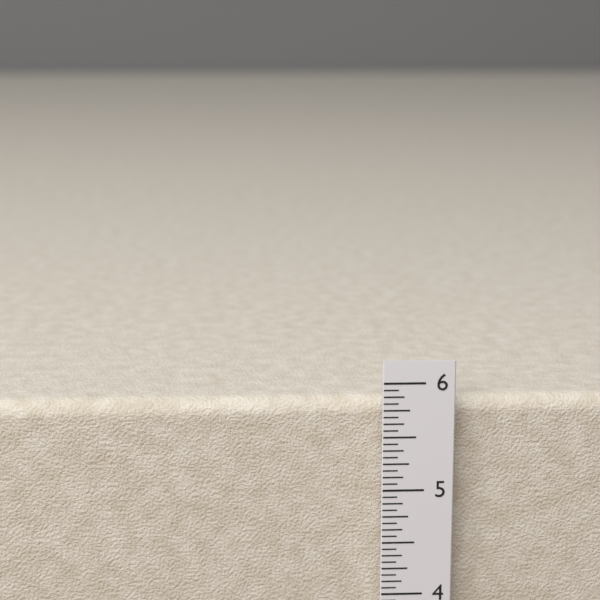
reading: 5.8125 in
